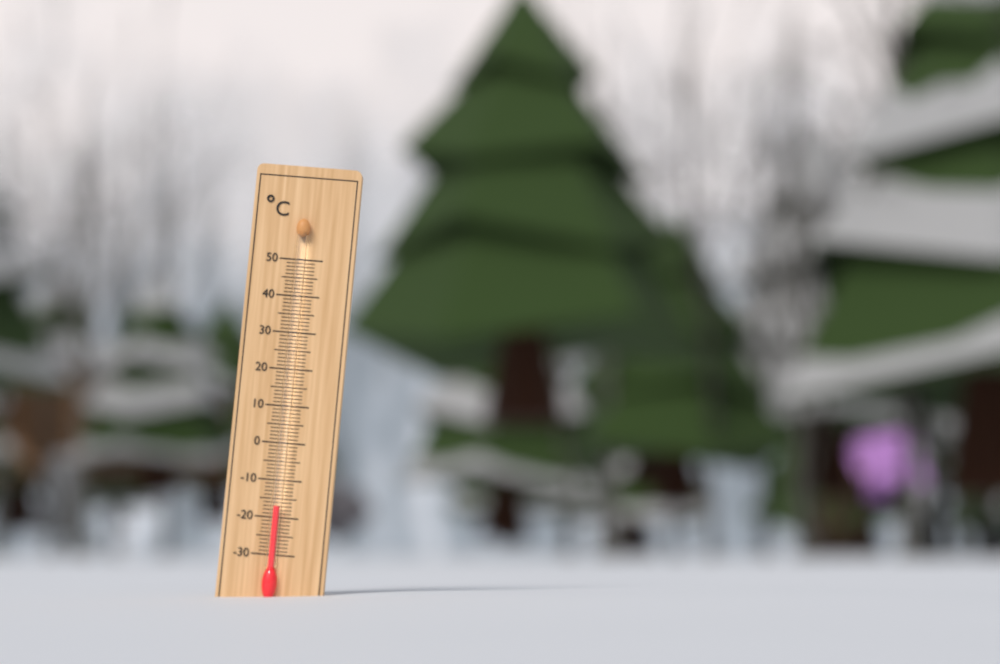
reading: -17 °C
